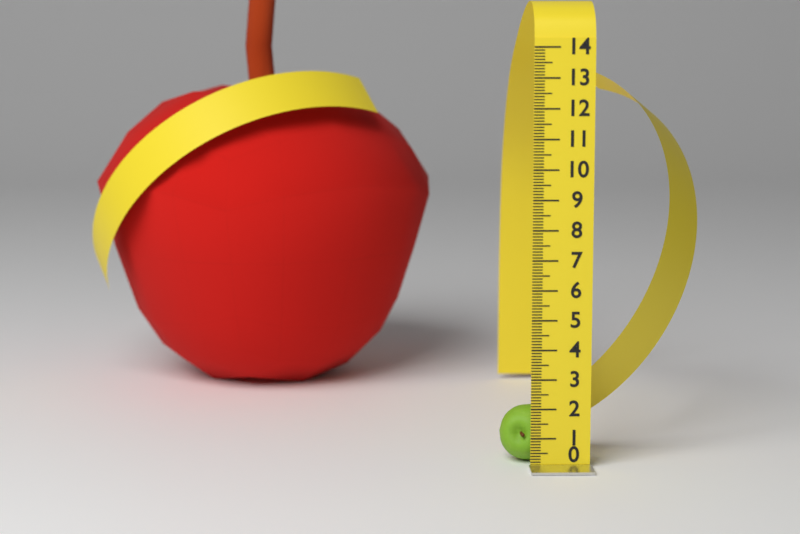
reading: 1.9 (no unit)
